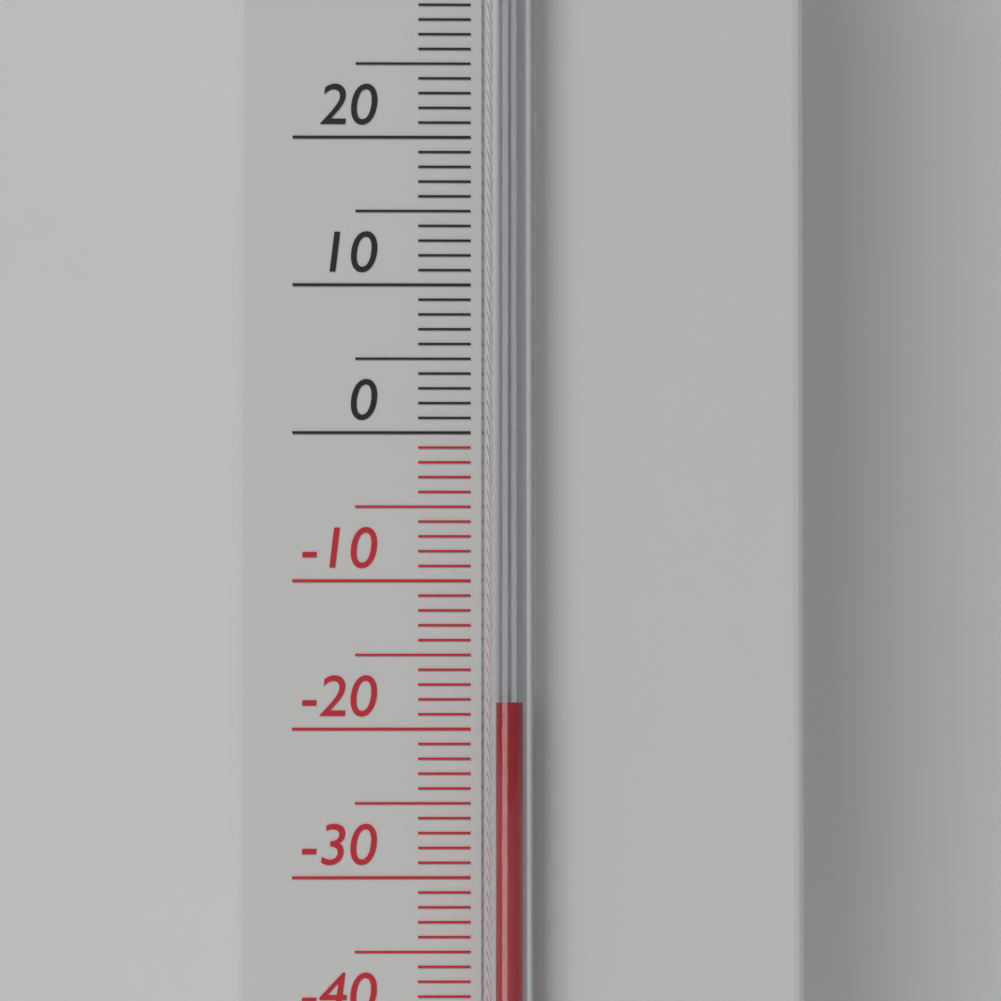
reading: -18 °C
